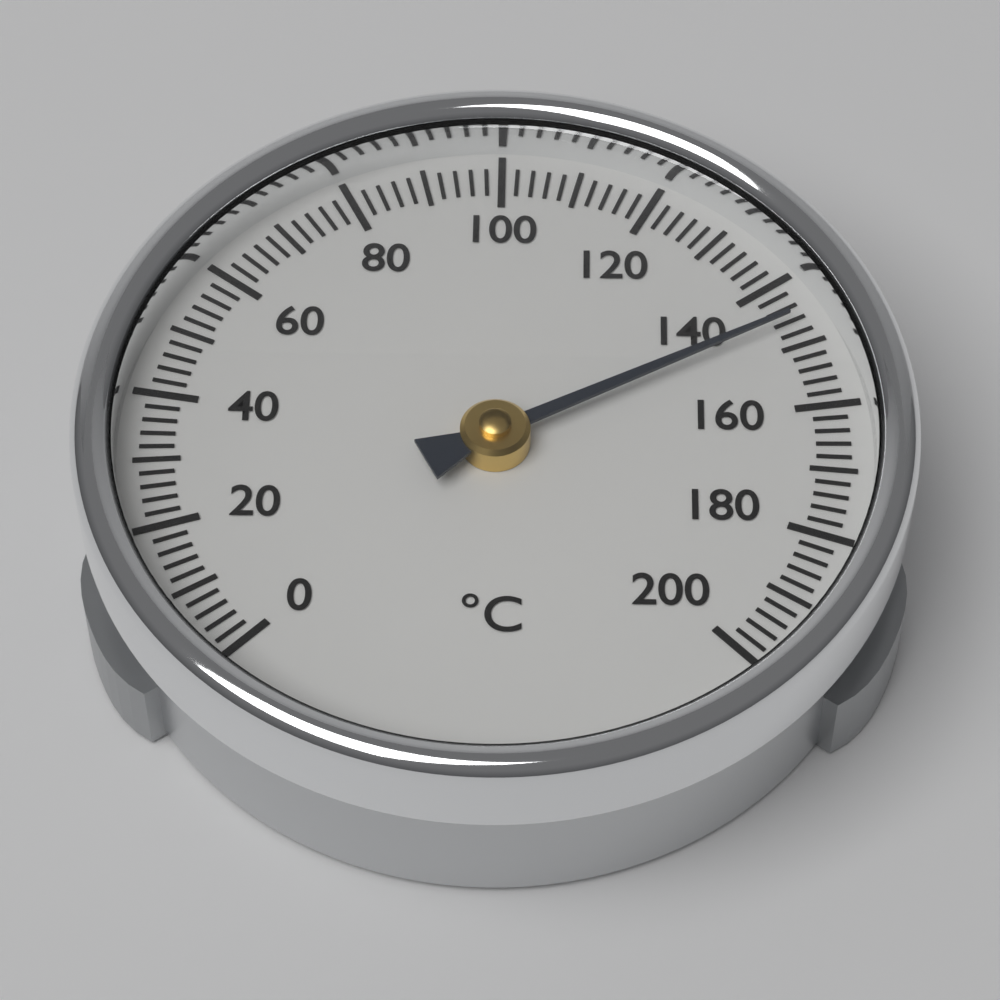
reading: 146 °C
